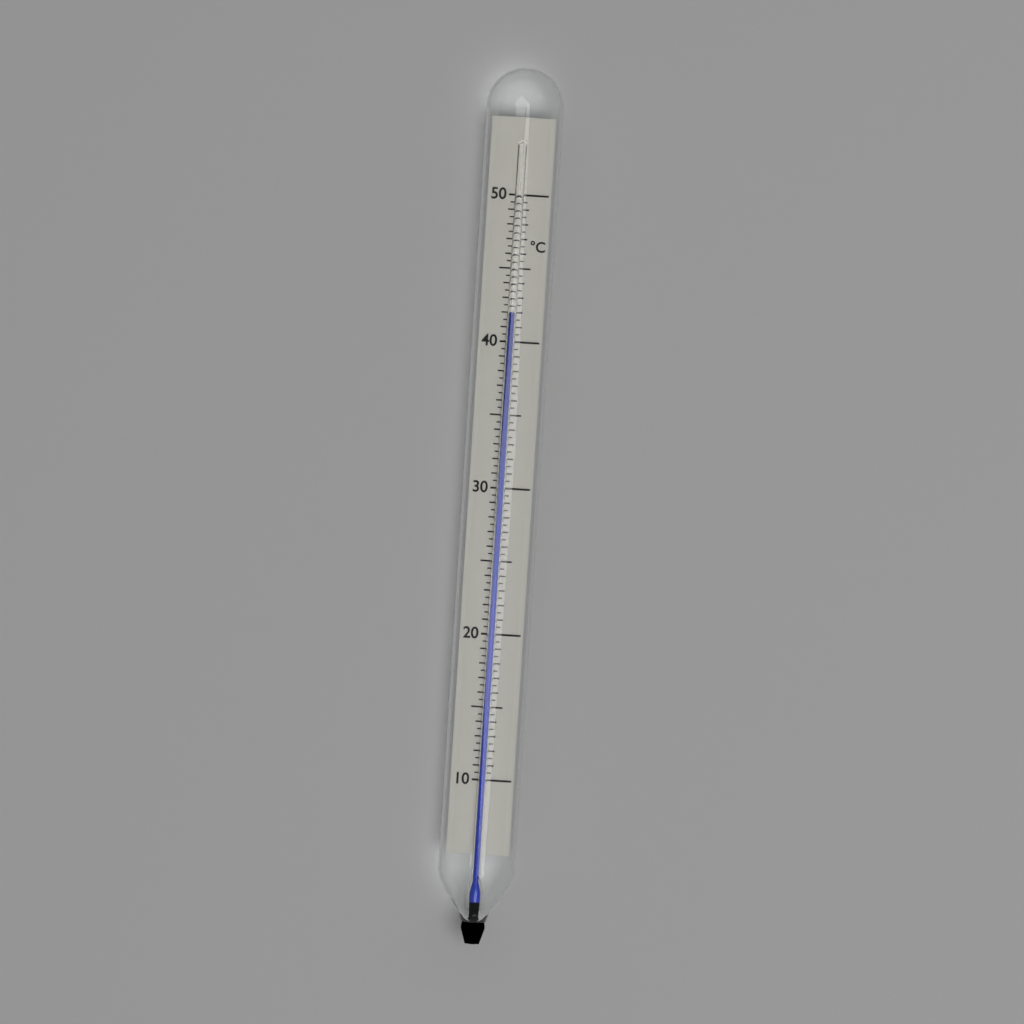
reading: 42.0 °C
